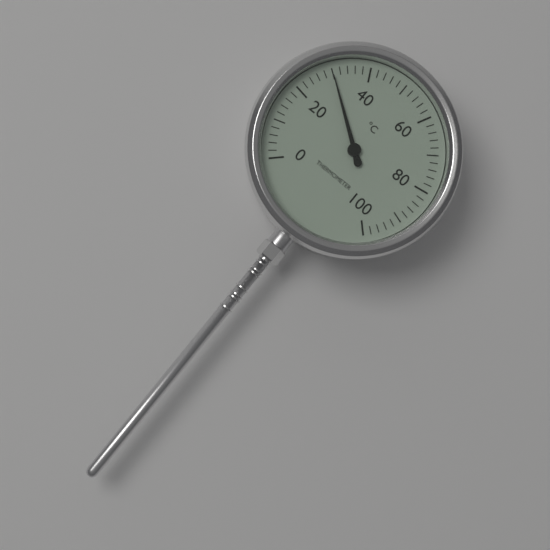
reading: 30 °C
